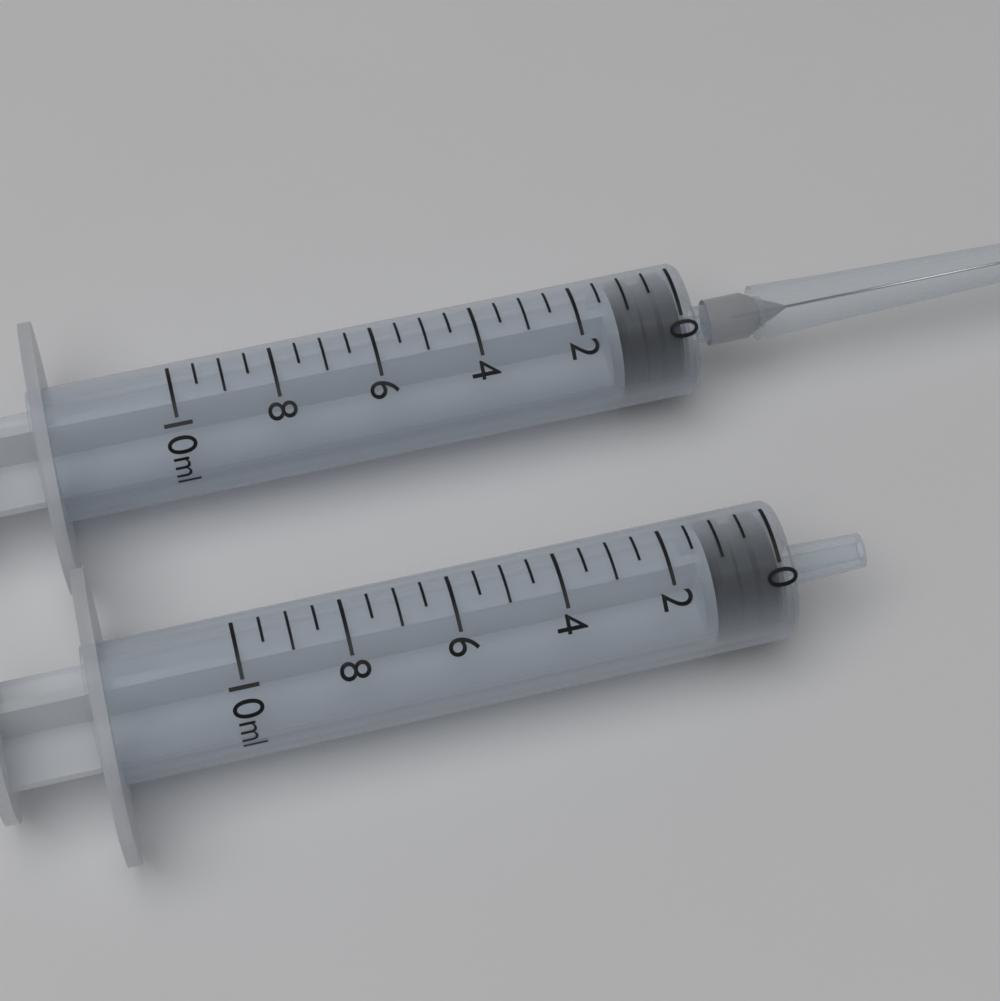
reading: 0.0 ml
